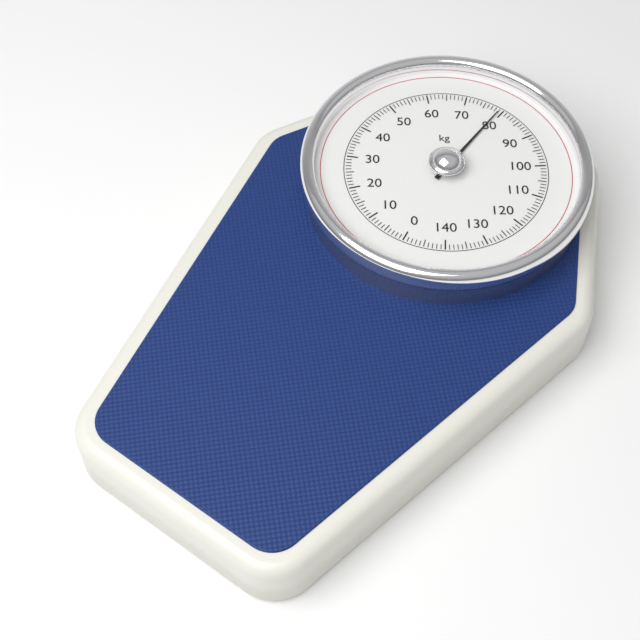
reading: 79 kg
